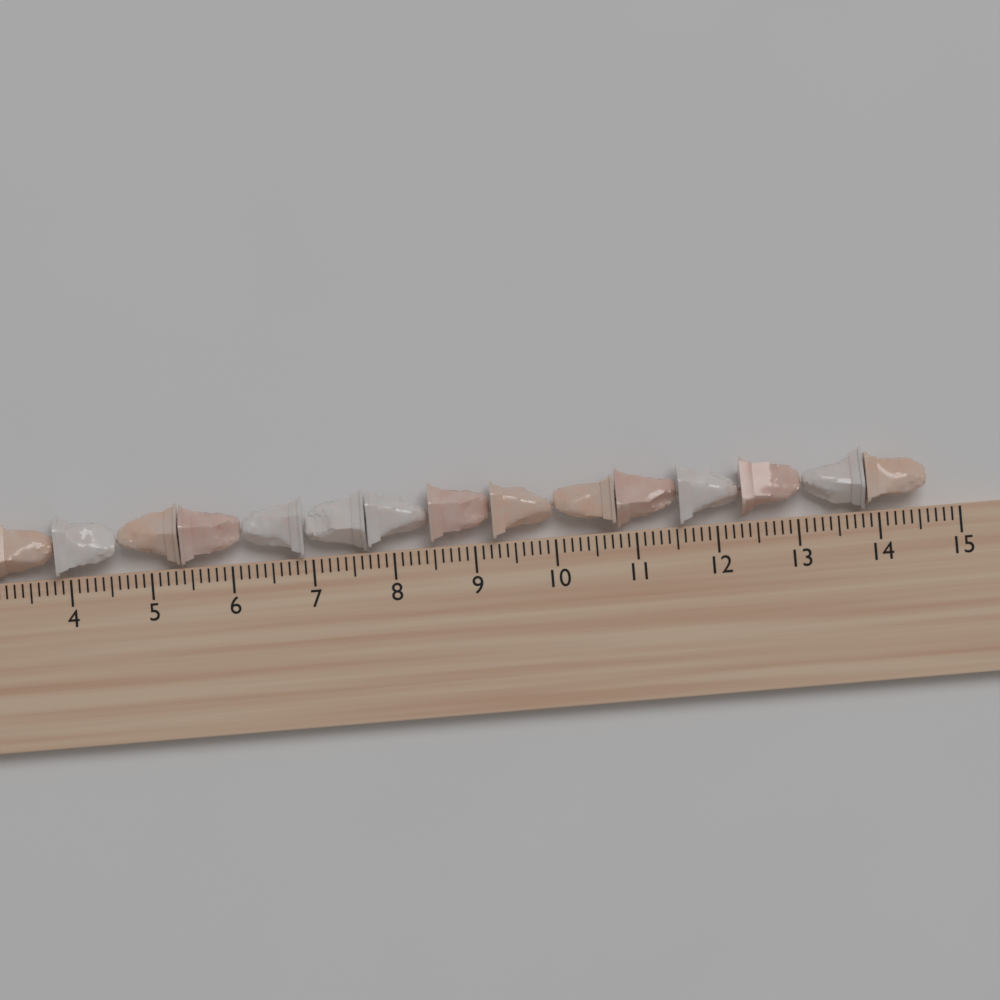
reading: 14.6 cm
